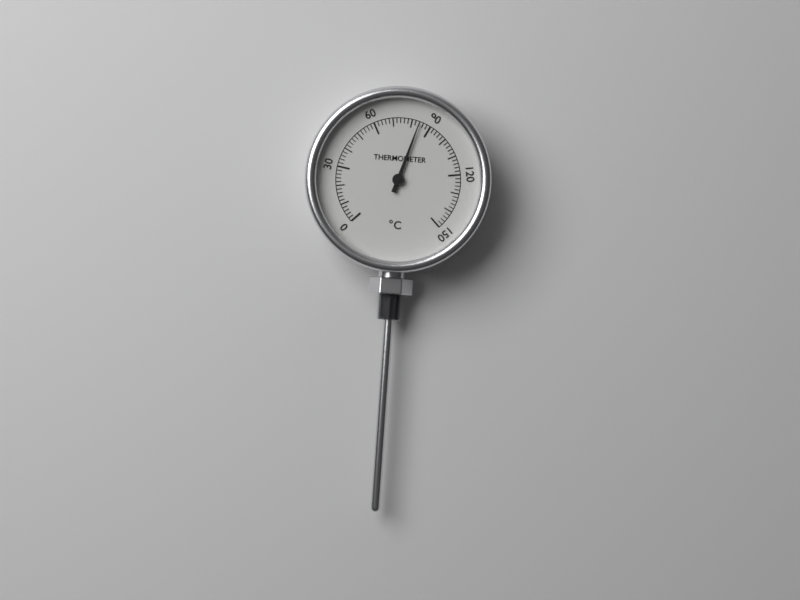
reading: 84 °C
